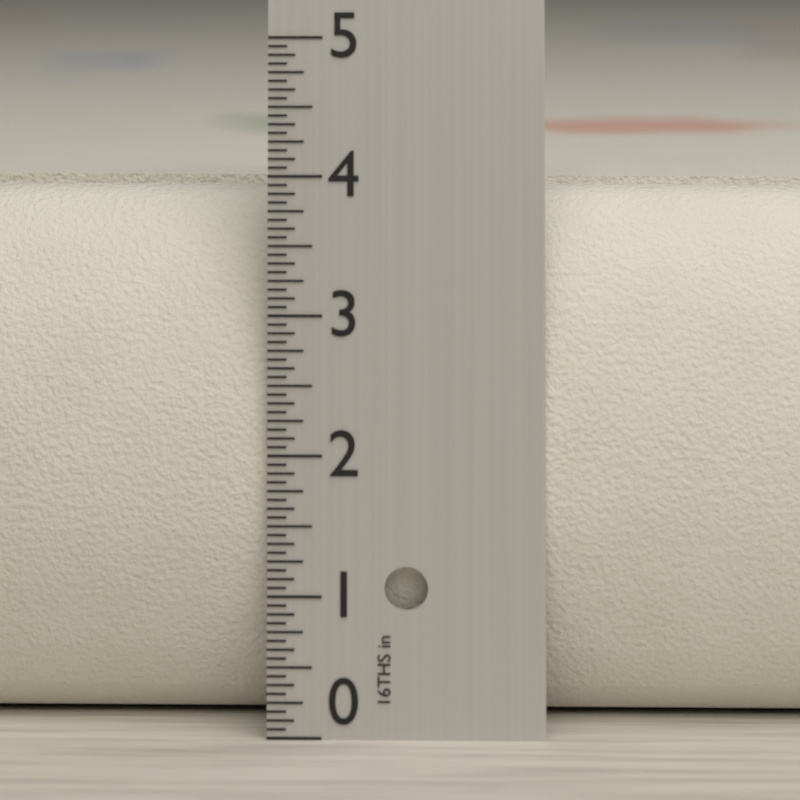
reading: 3.8750 in
